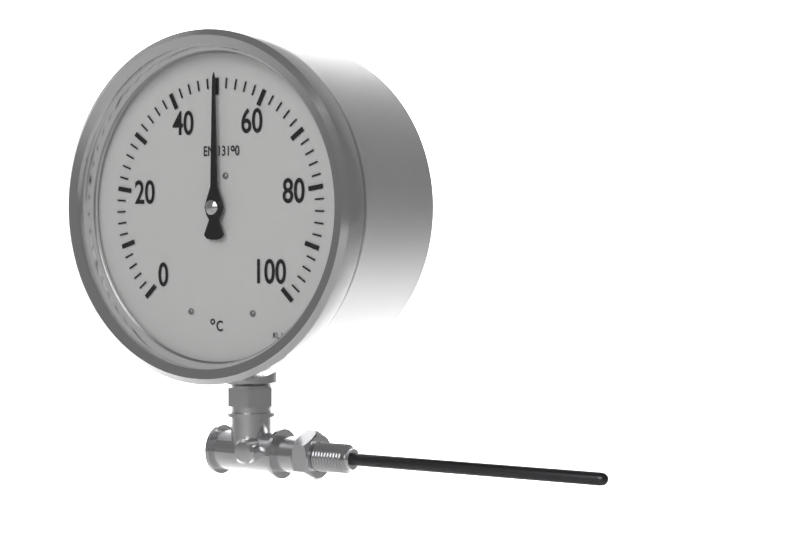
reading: 50 °C
